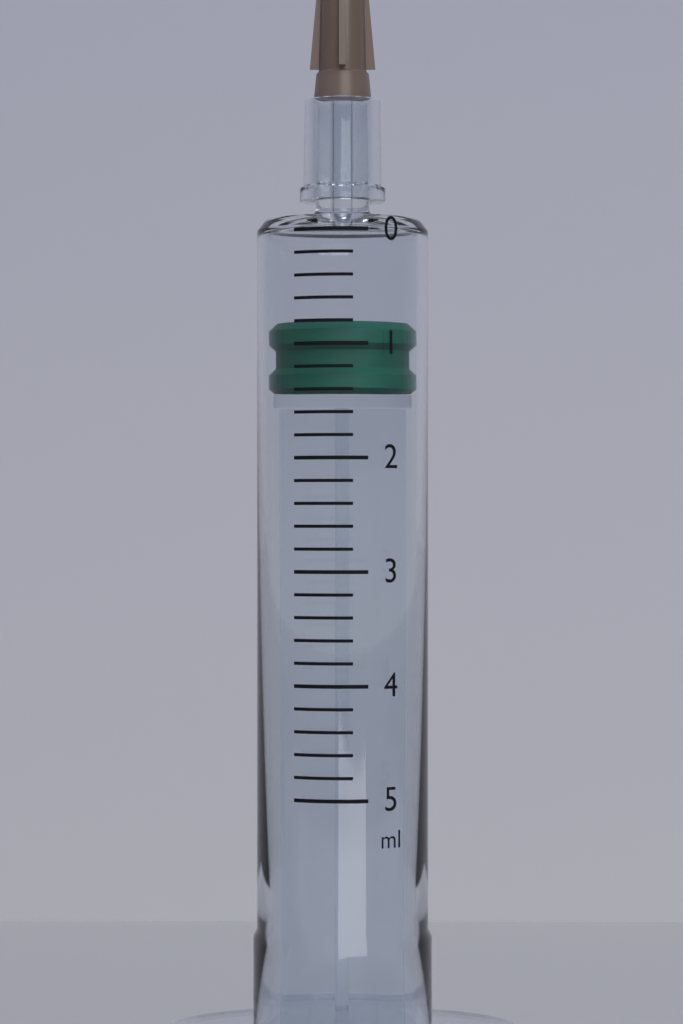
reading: 0.8 ml
